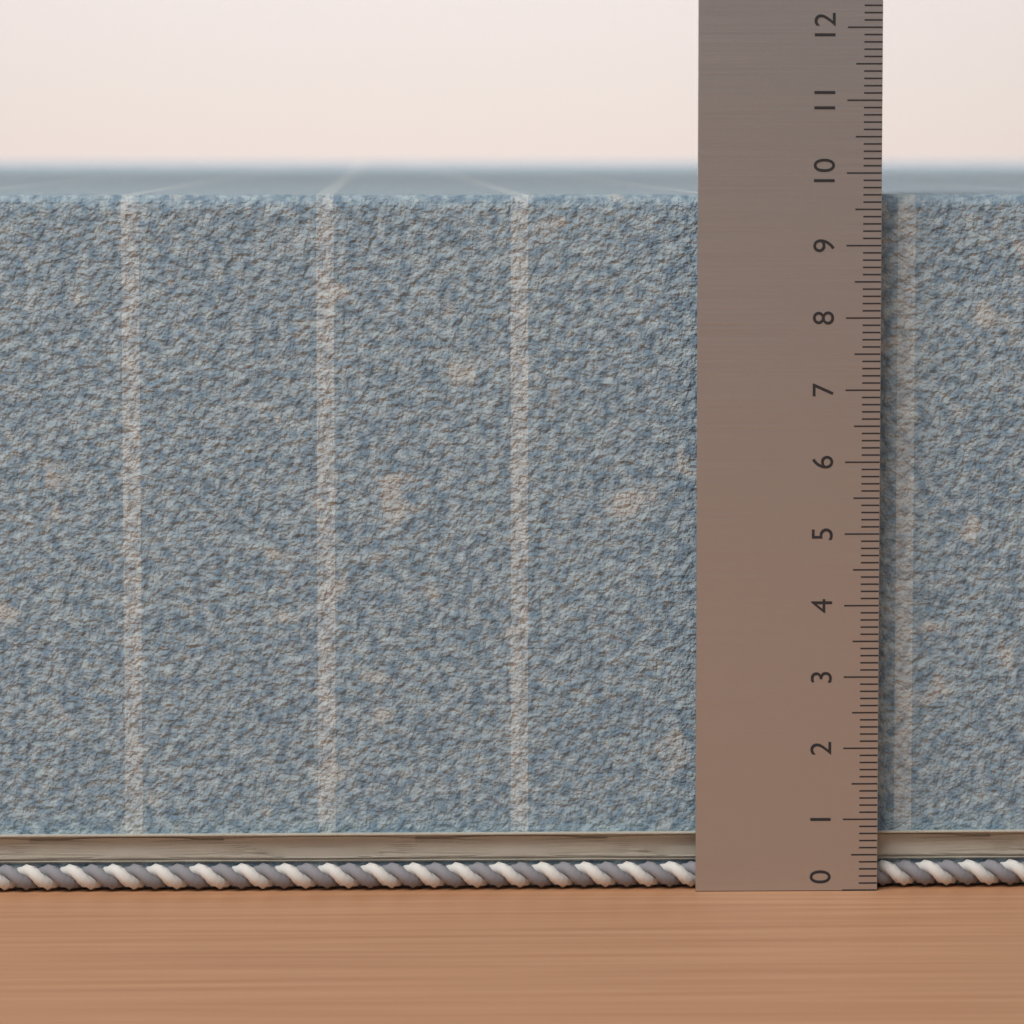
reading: 9.7 (no unit)
